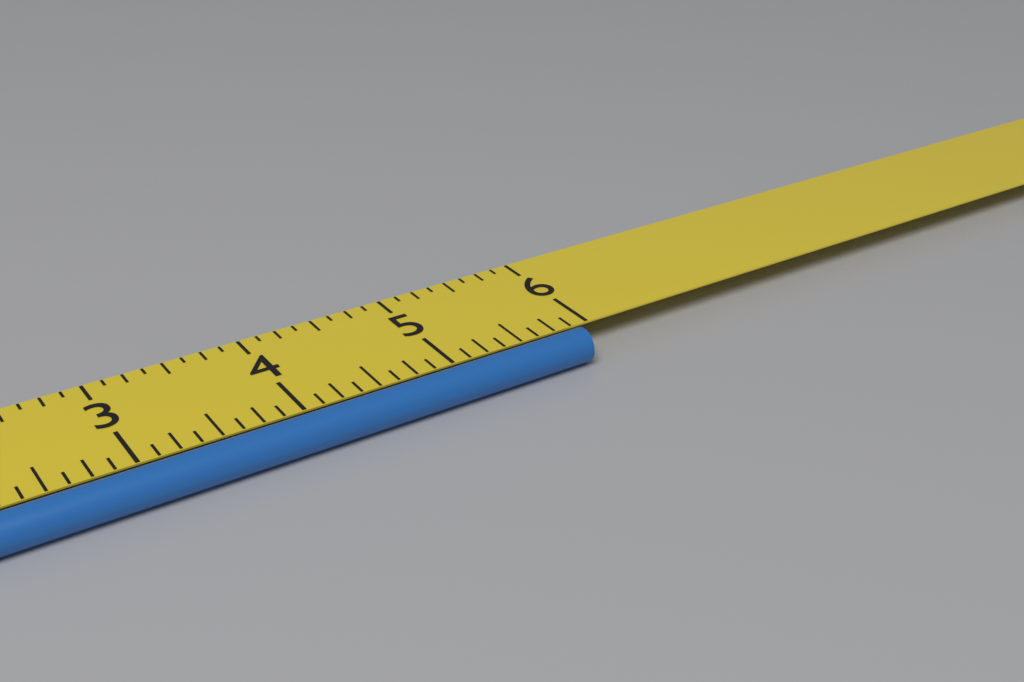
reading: 5.875 in
